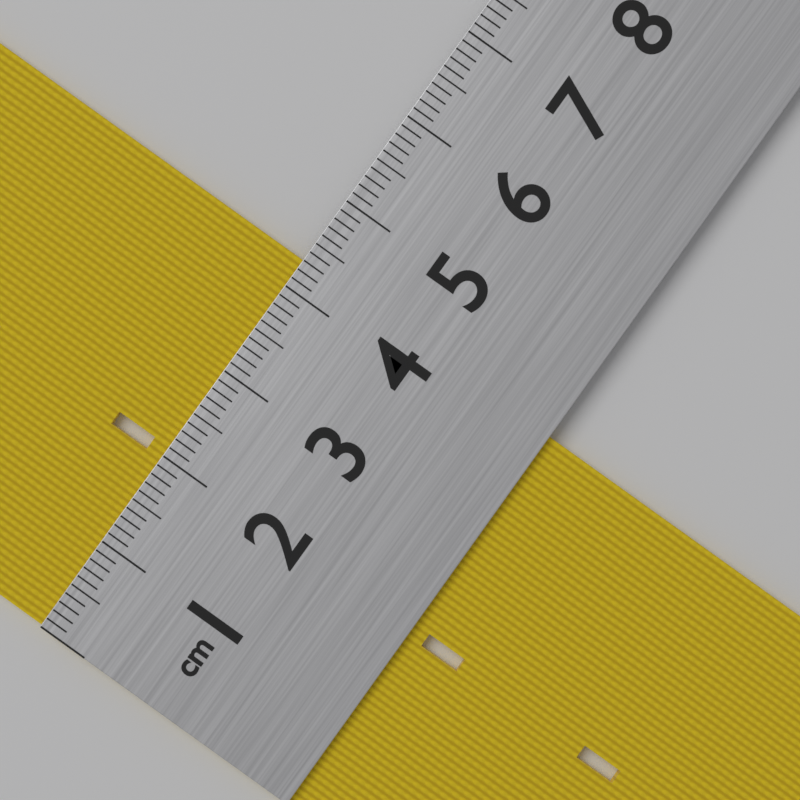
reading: 4.3 cm
